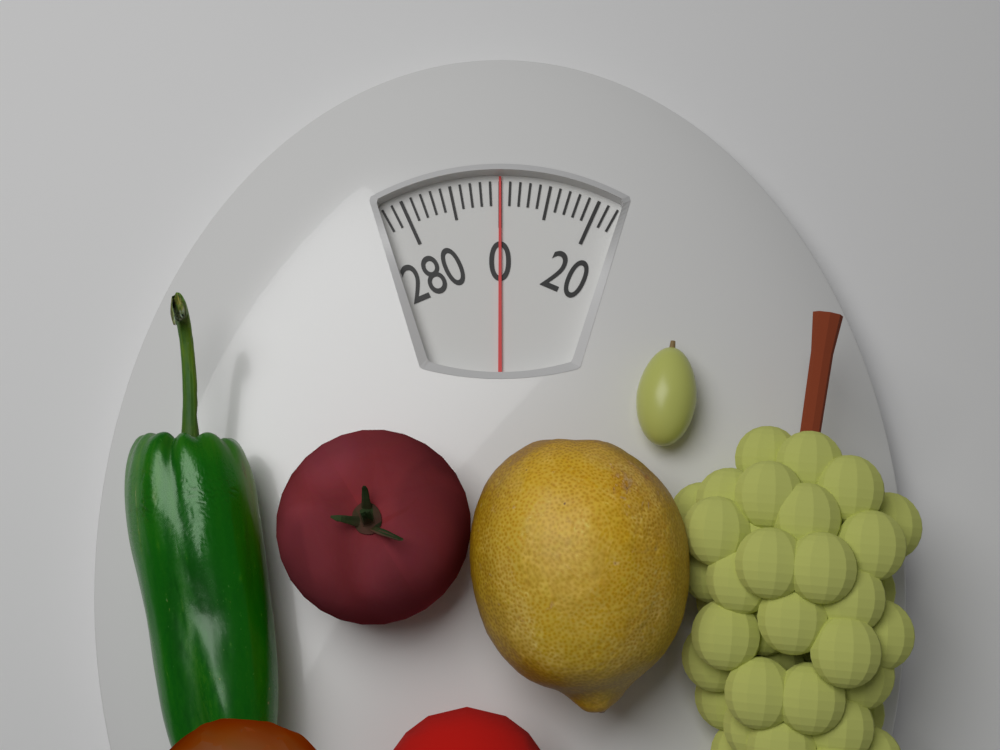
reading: 0 (no unit)
